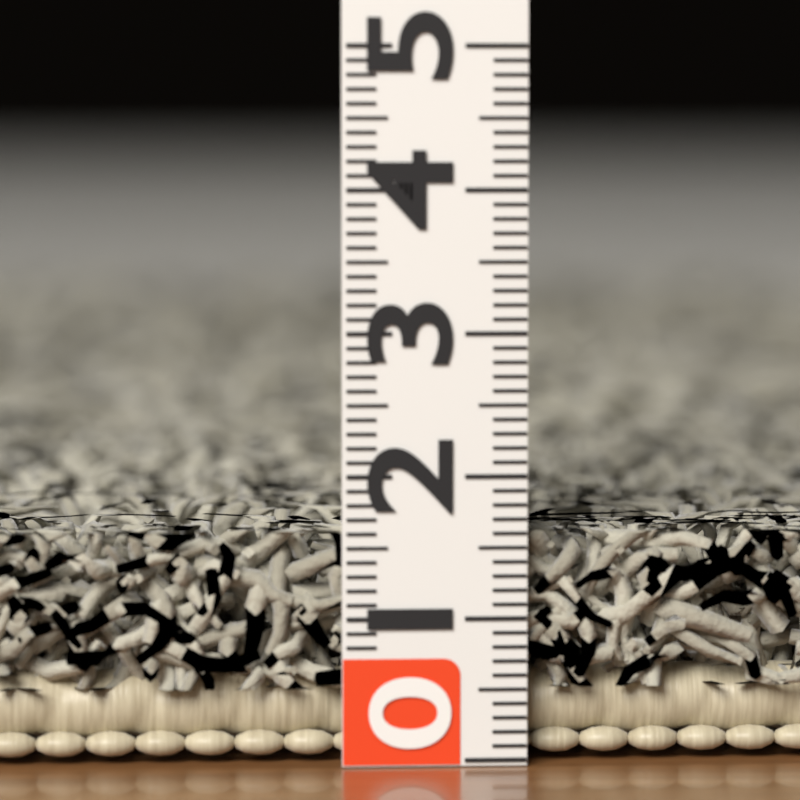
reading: 1.6 (no unit)
